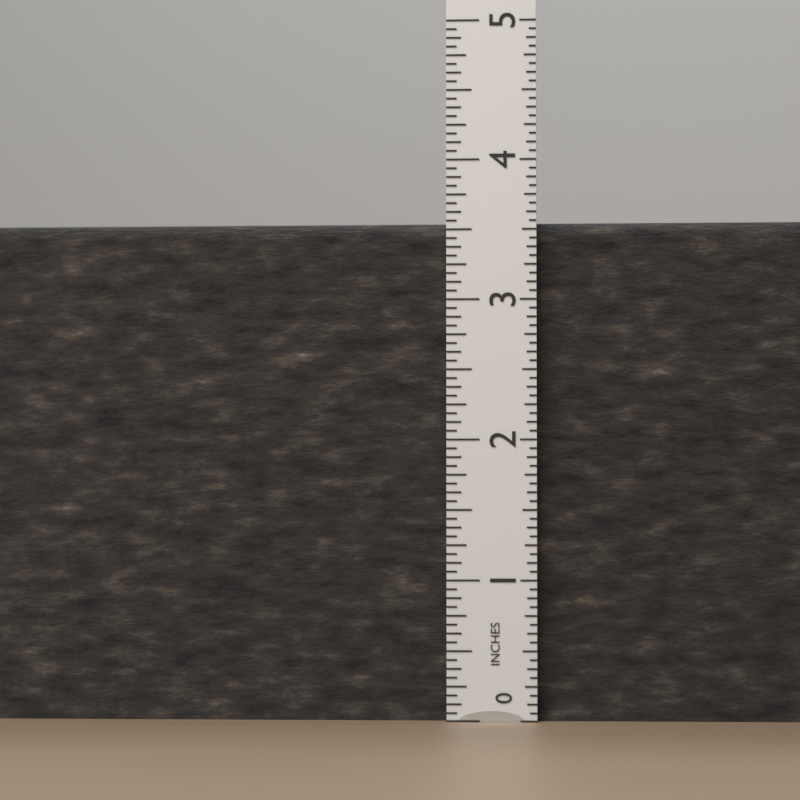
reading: 3.5625 in
